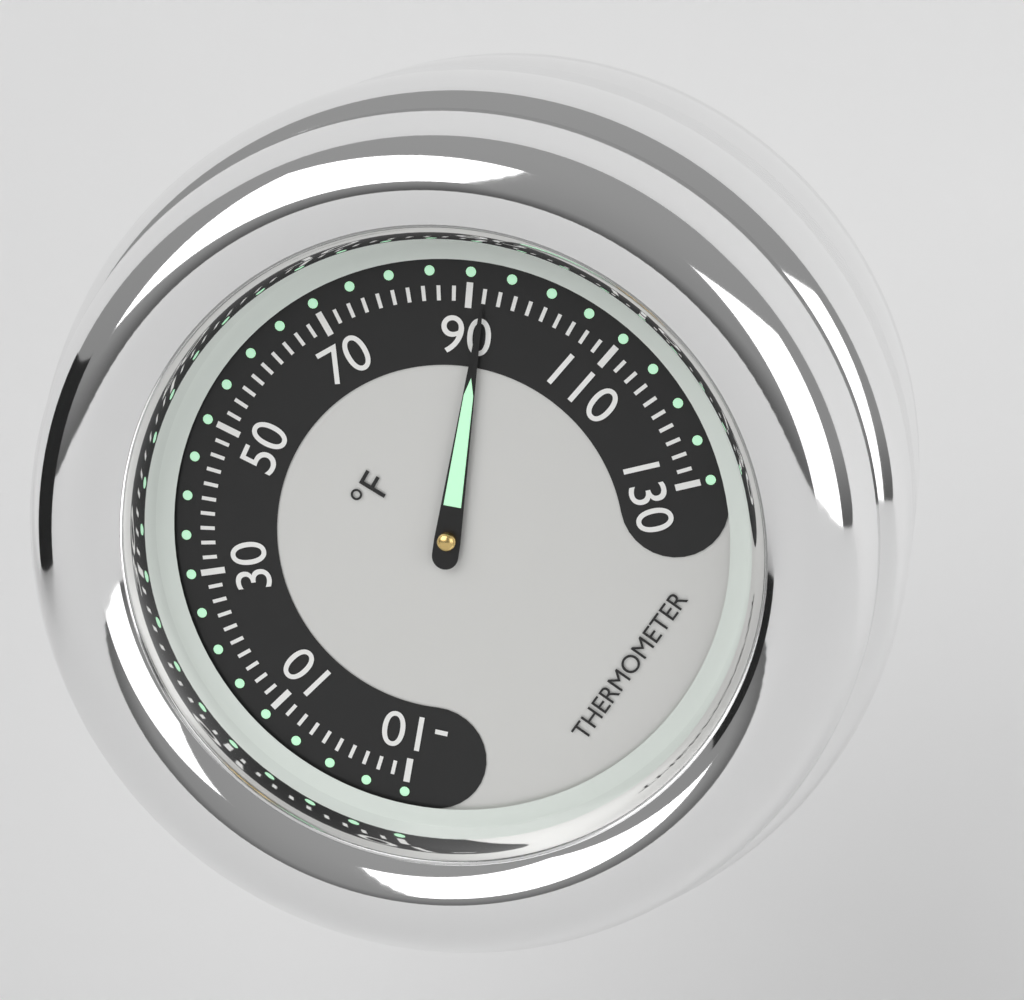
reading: 92 °F
